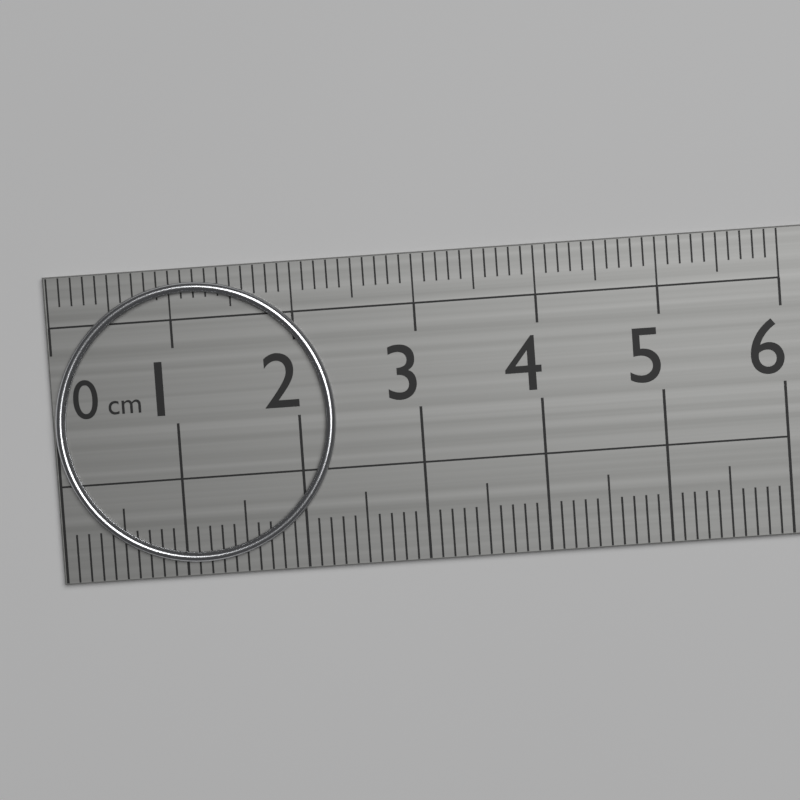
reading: 2.3 cm
